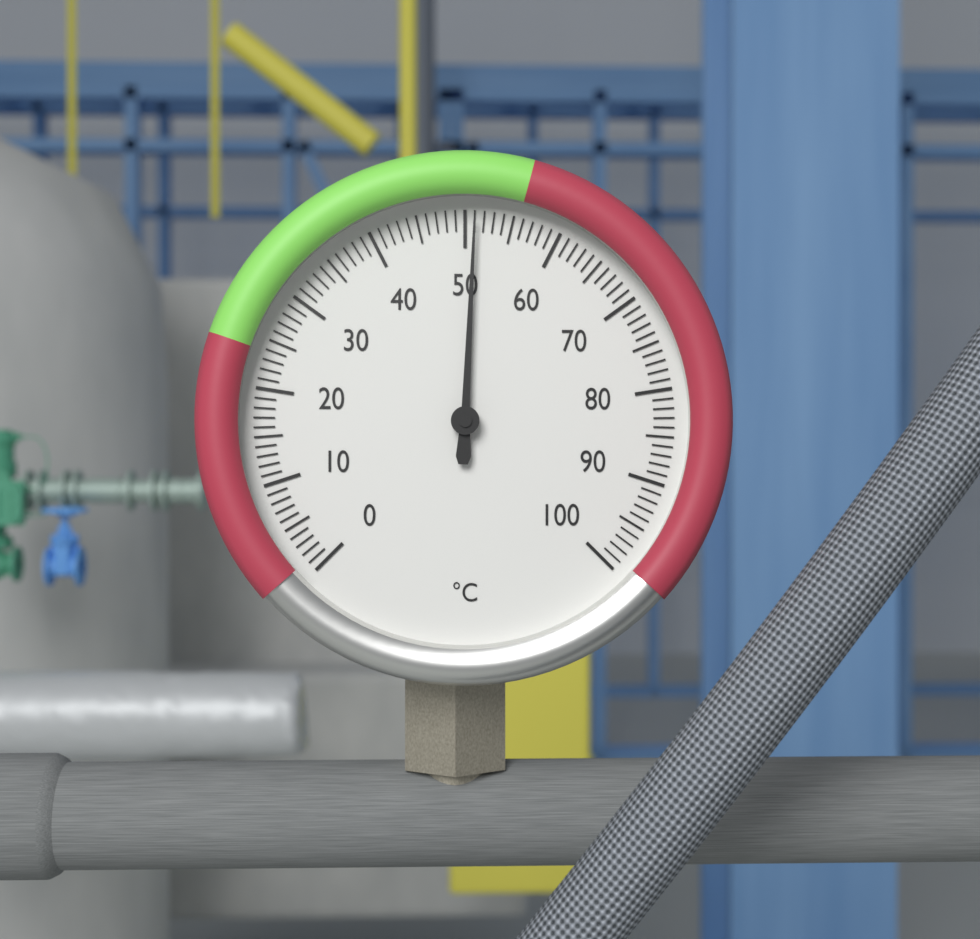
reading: 51 °C
